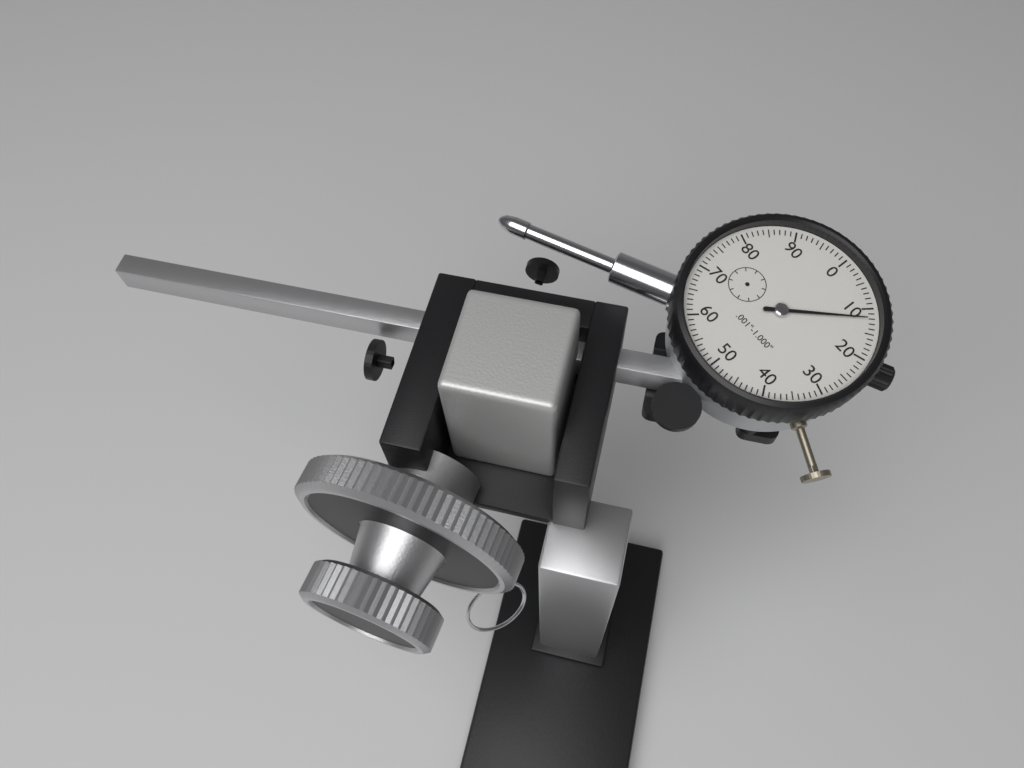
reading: 0.012 in
